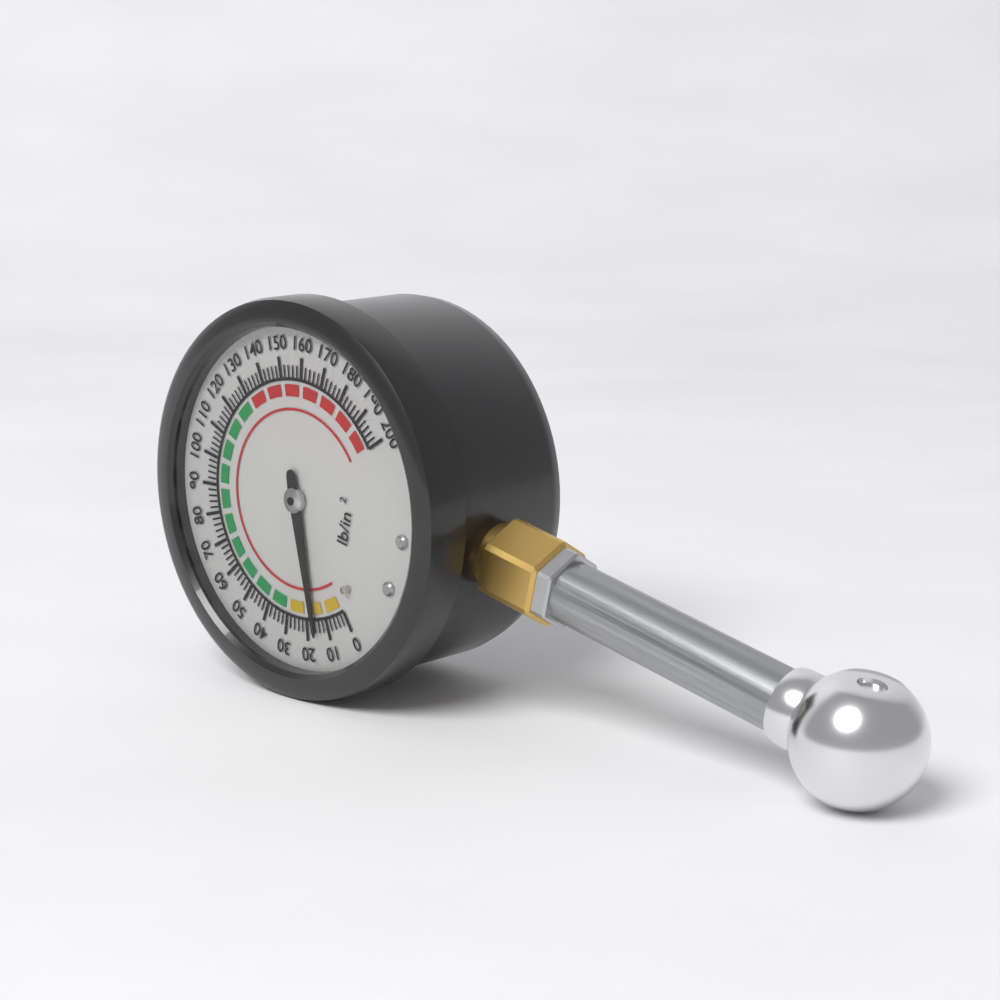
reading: 16 psi
